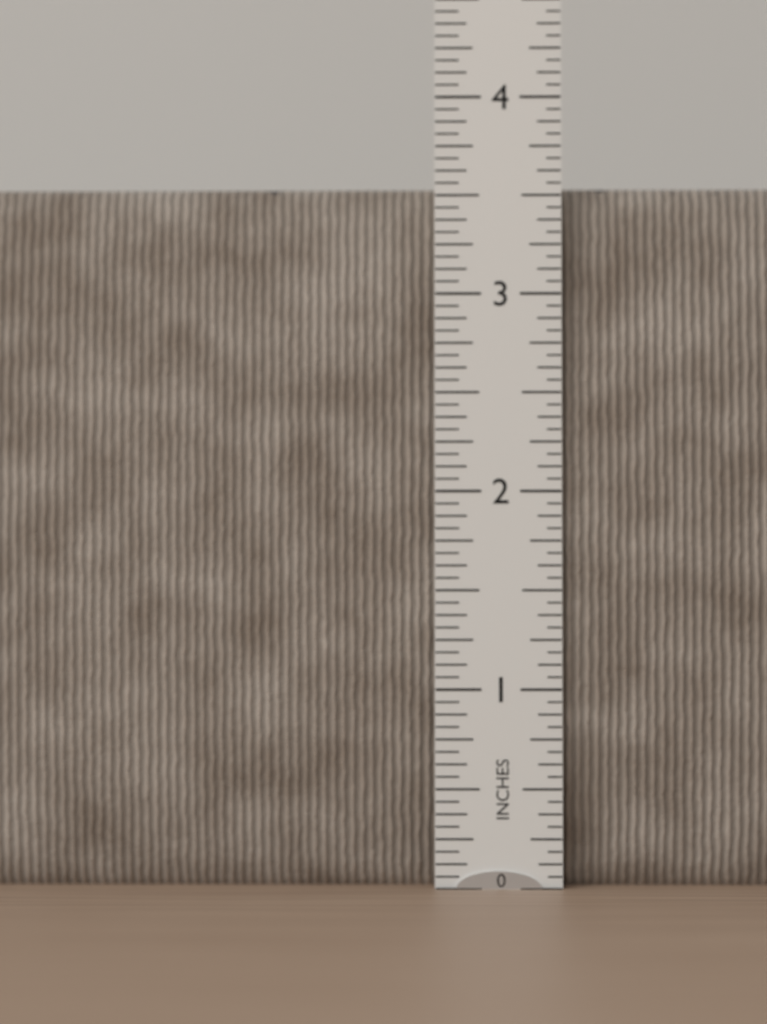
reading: 3.5625 in
